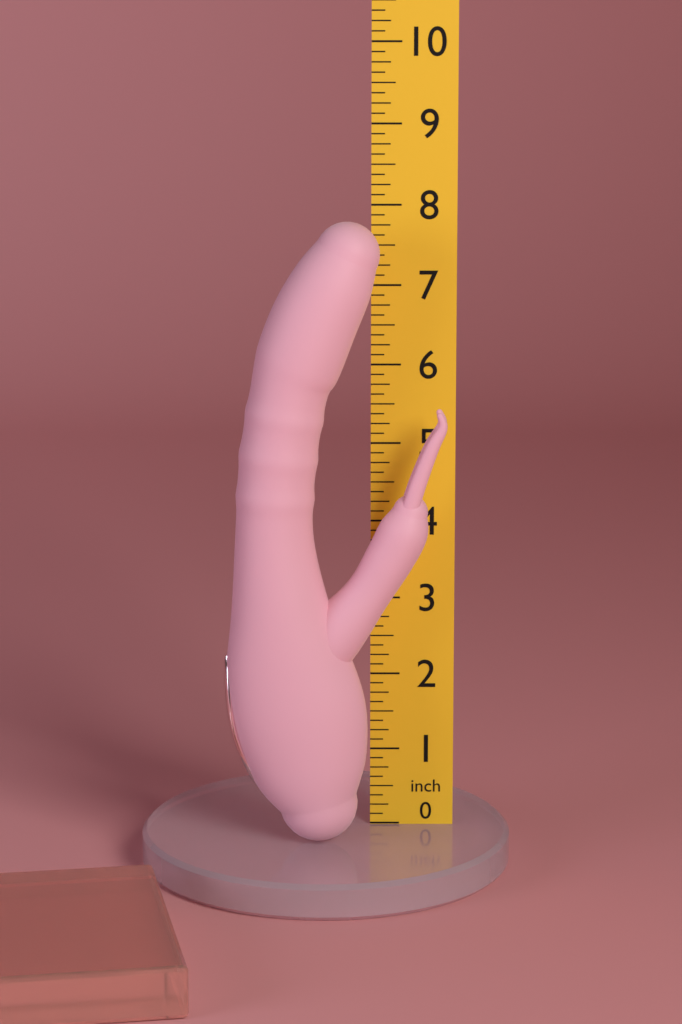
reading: 7.875 inch
